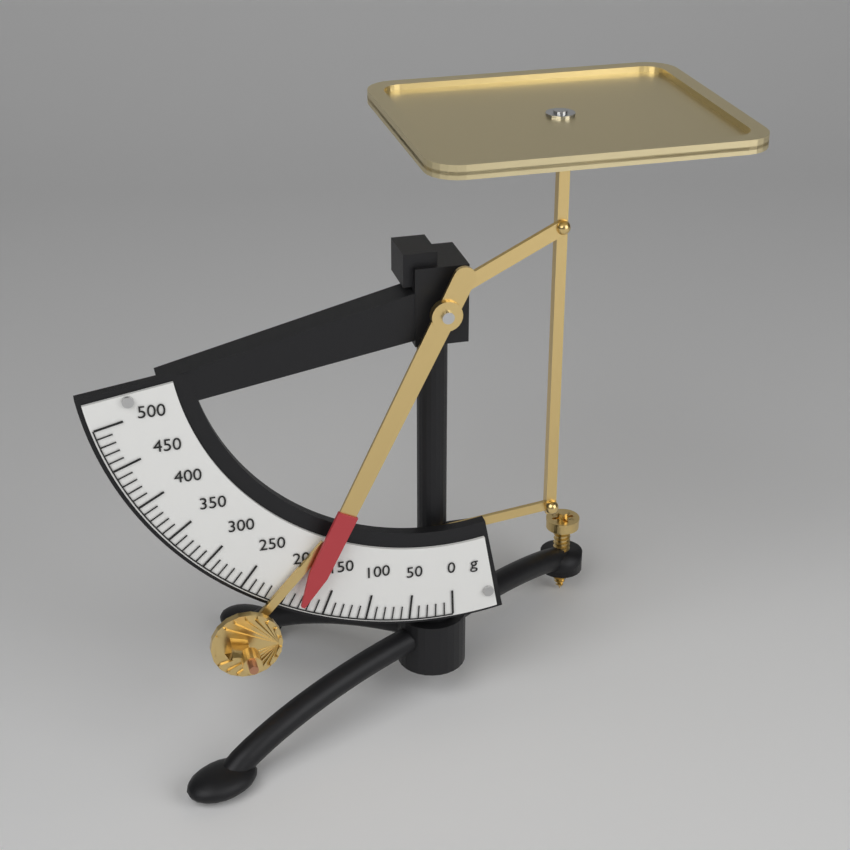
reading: 180 g
